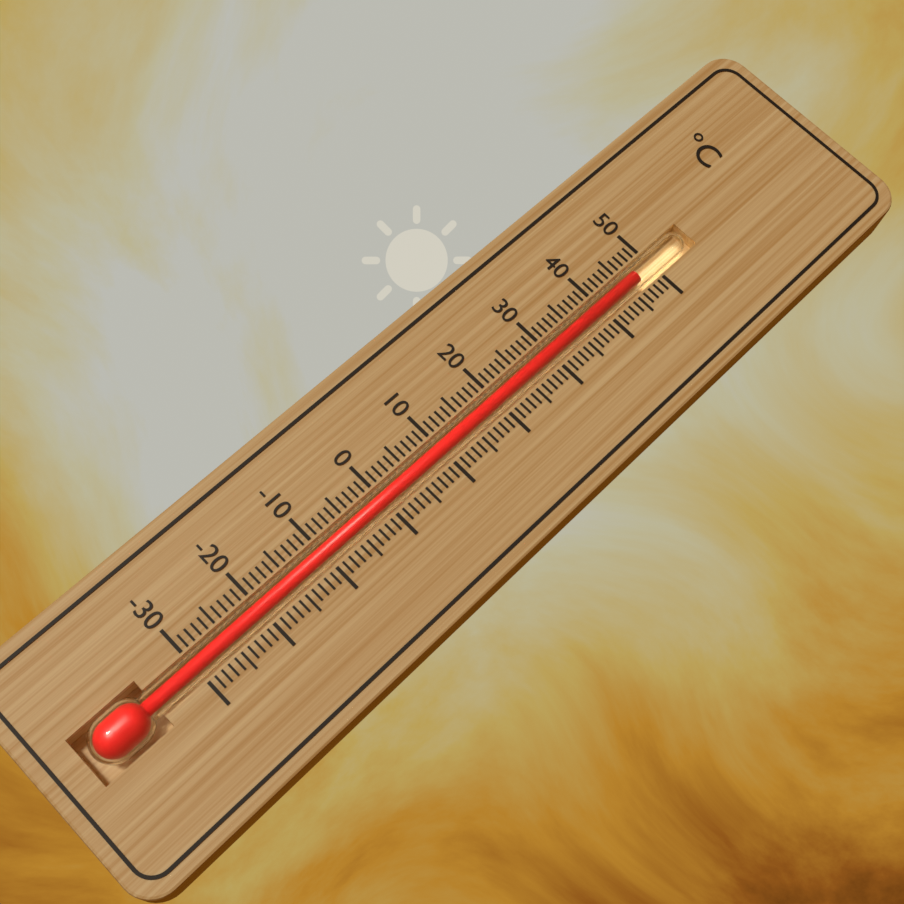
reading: 47 °C
